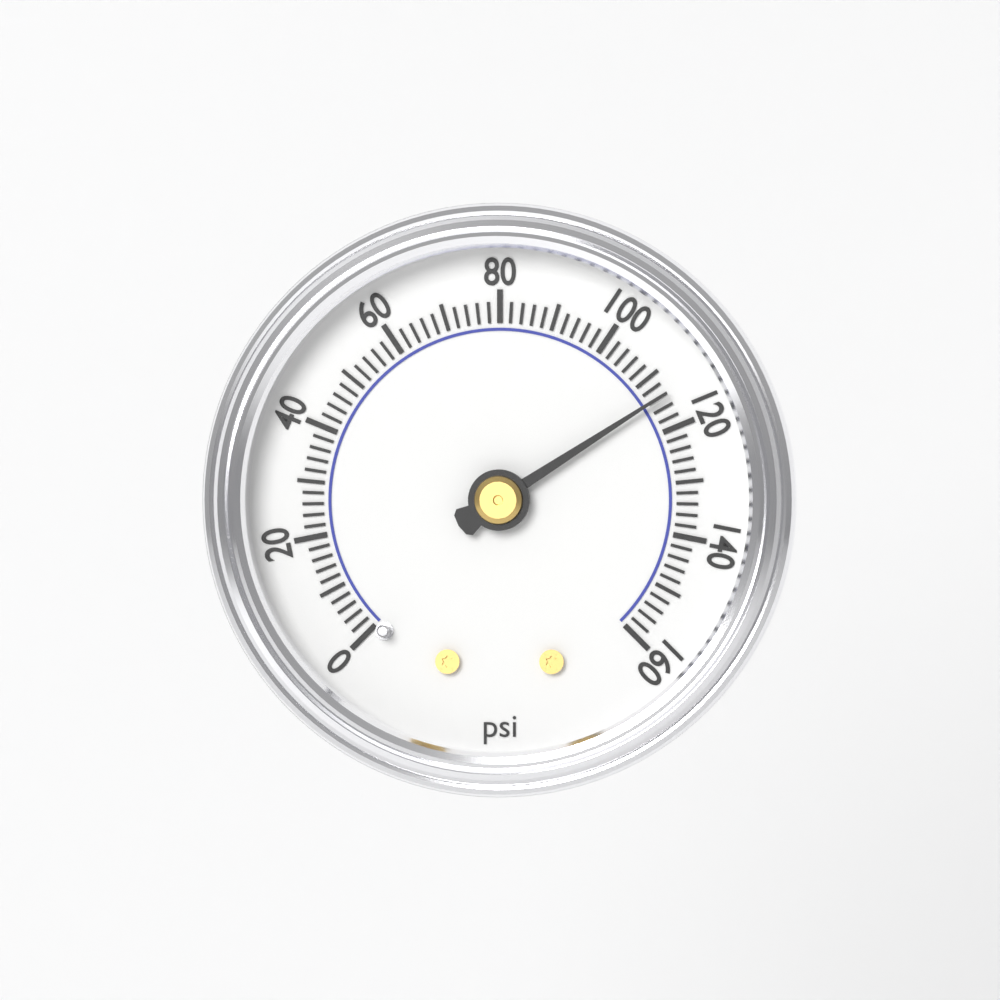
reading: 114 psi
